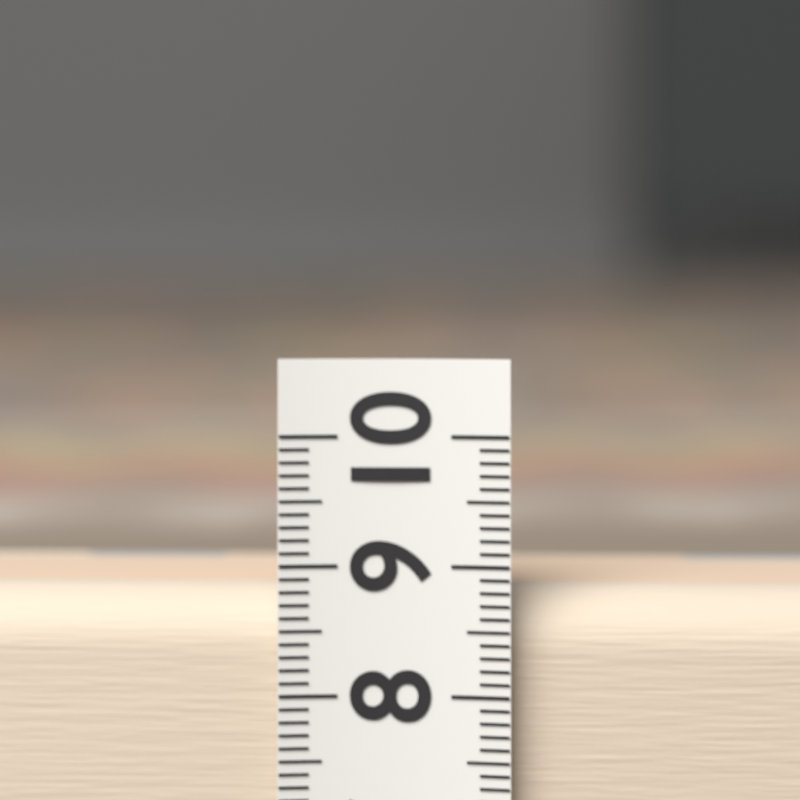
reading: 8.8 (no unit)
